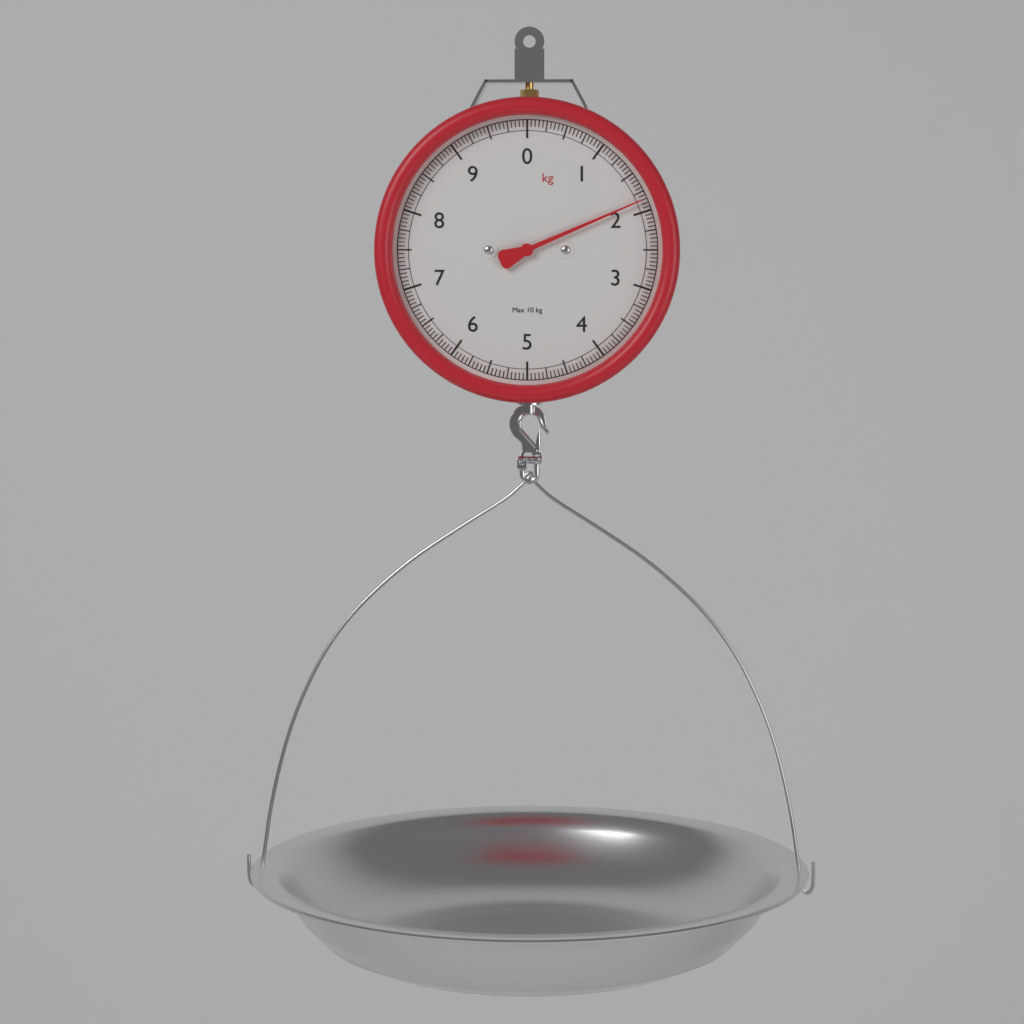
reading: 1.85 kg
